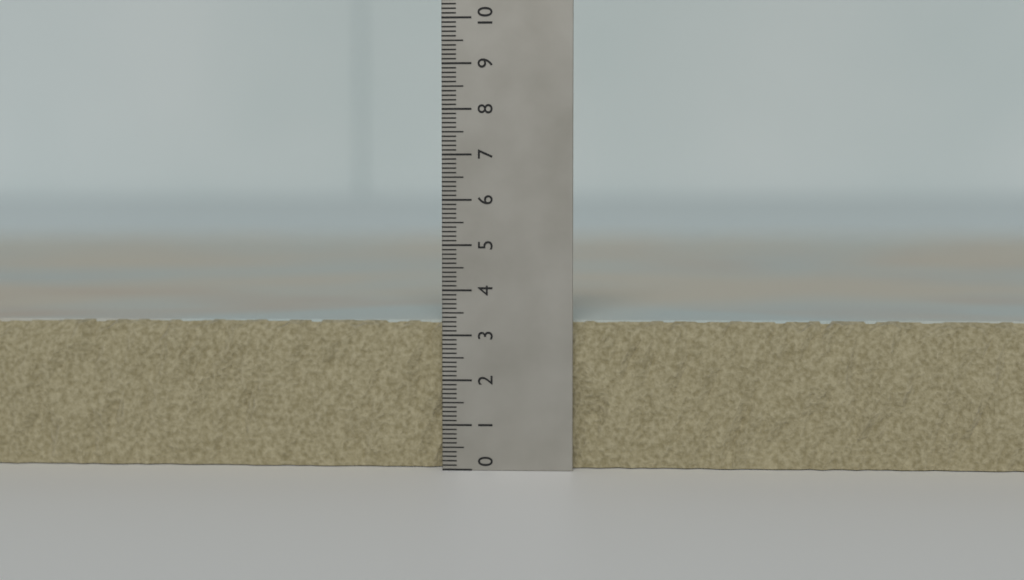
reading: 3.3 (no unit)
